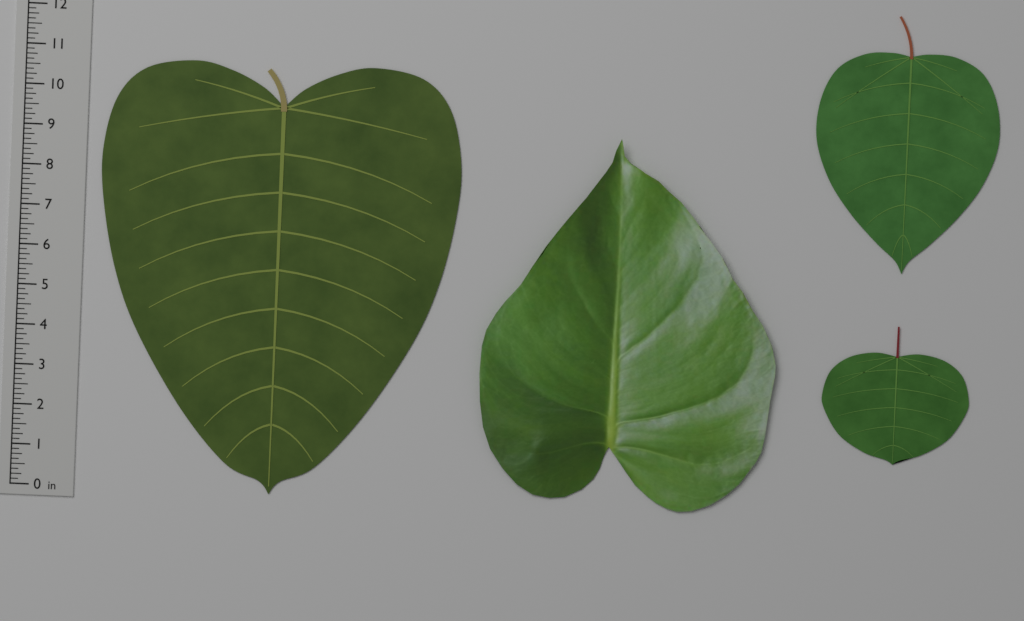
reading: 10.750 in
